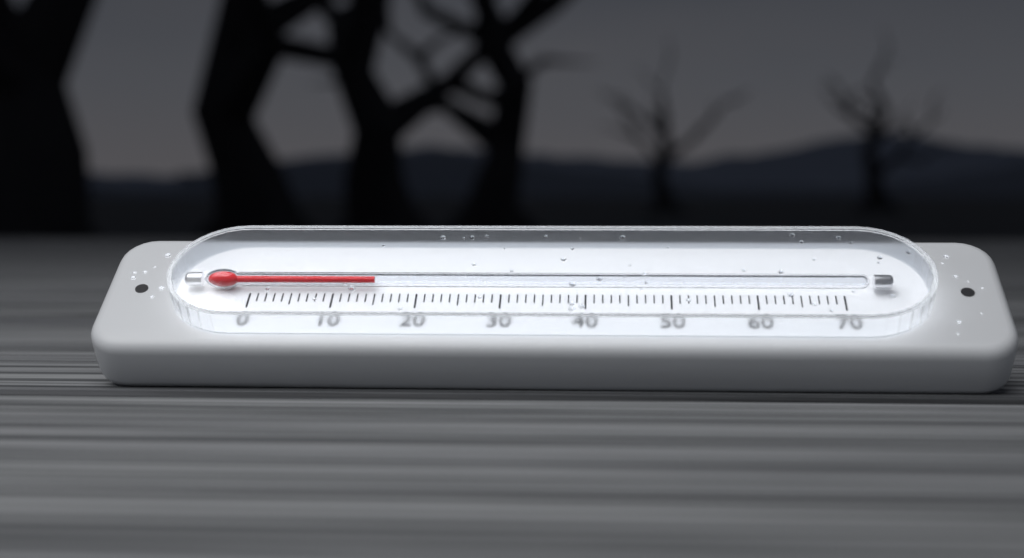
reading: 15 (no unit)
